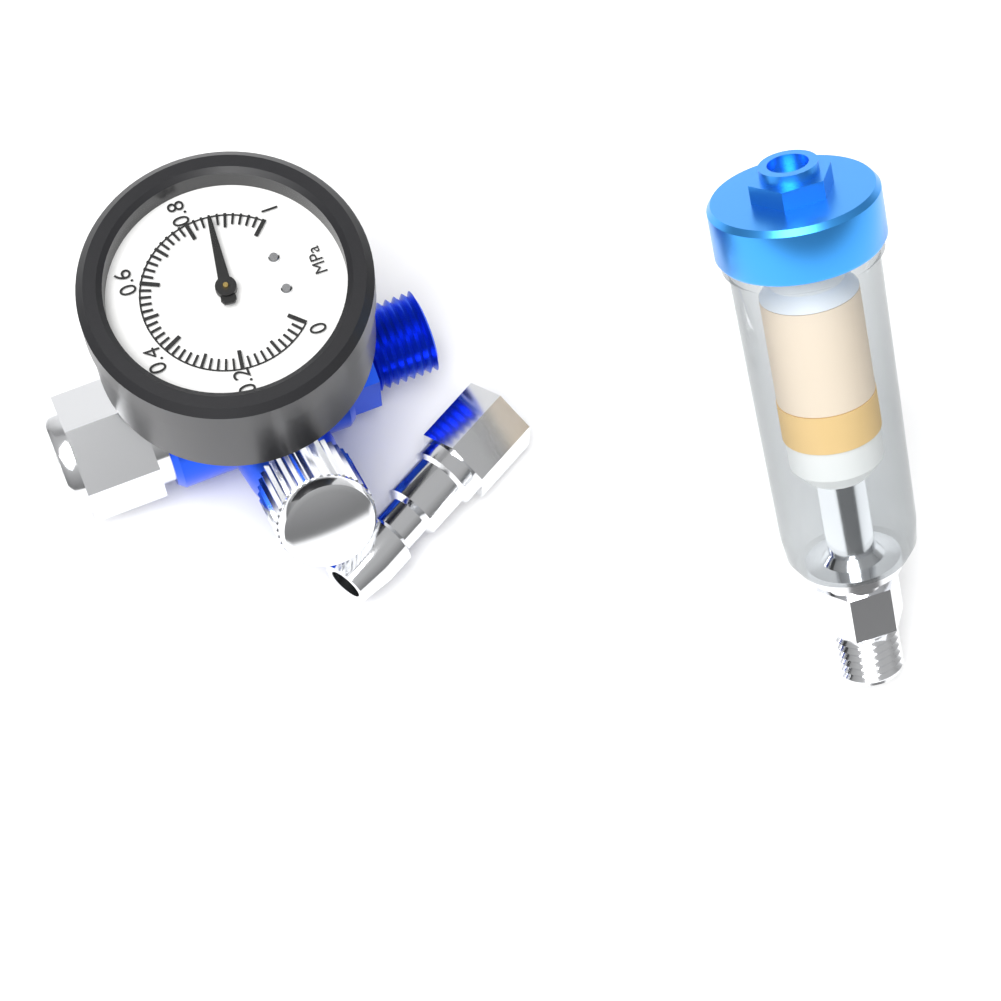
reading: 0.86 MPa
